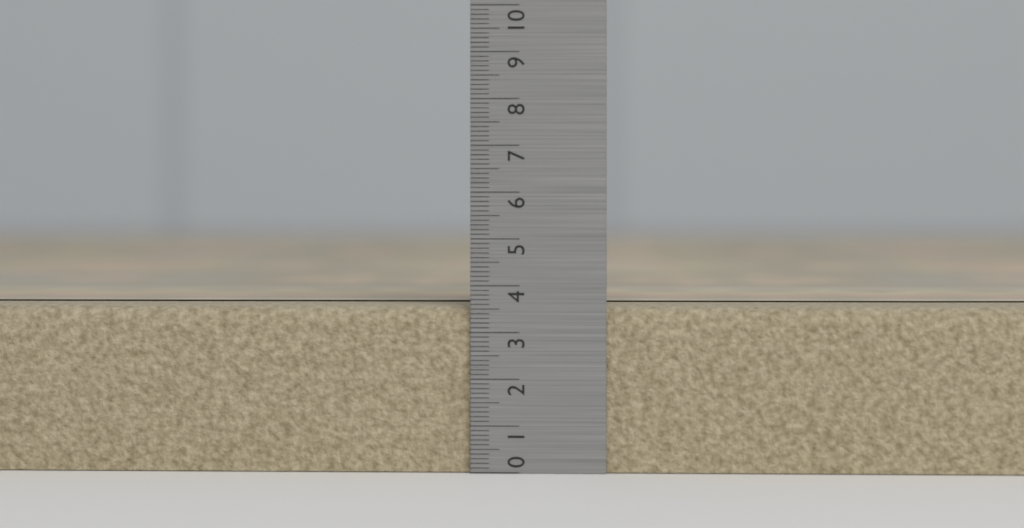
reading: 3.6 (no unit)
